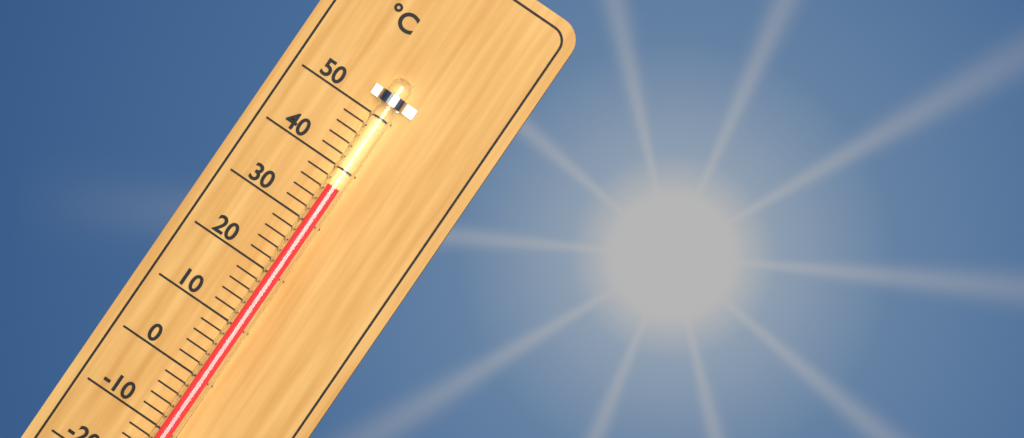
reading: 37 °C
